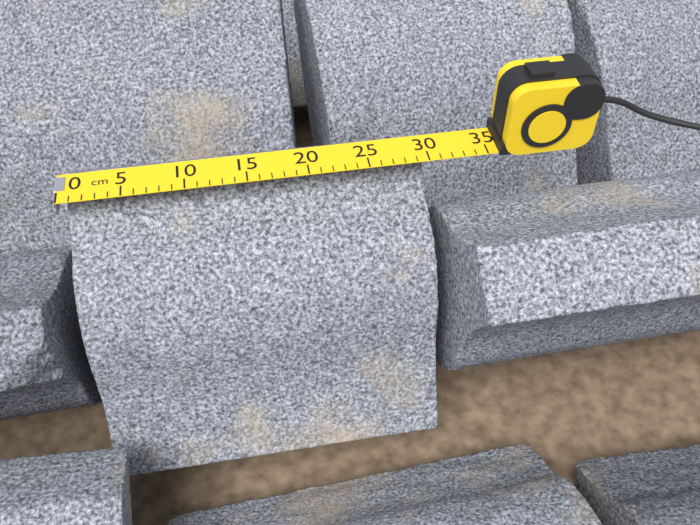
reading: 30 cm
